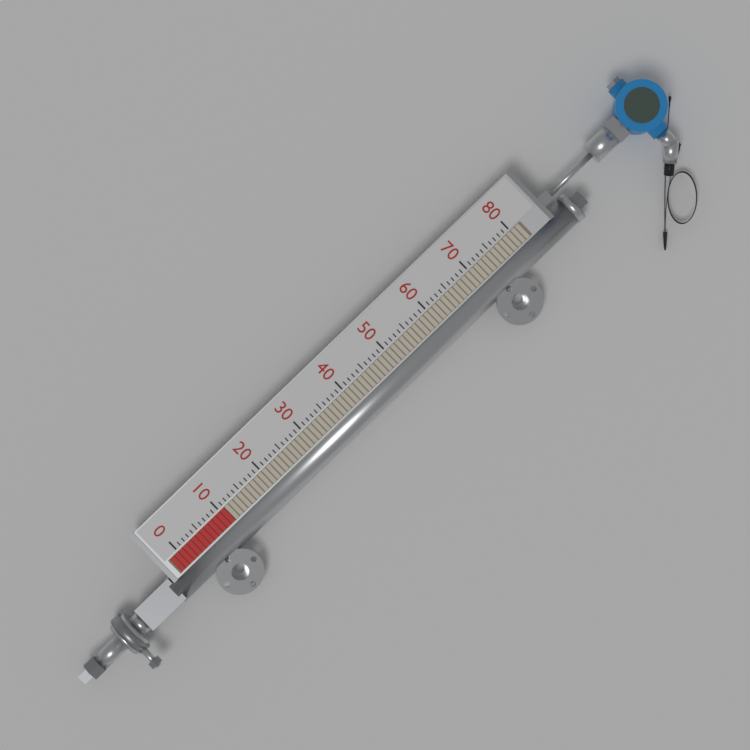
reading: 11 (no unit)
